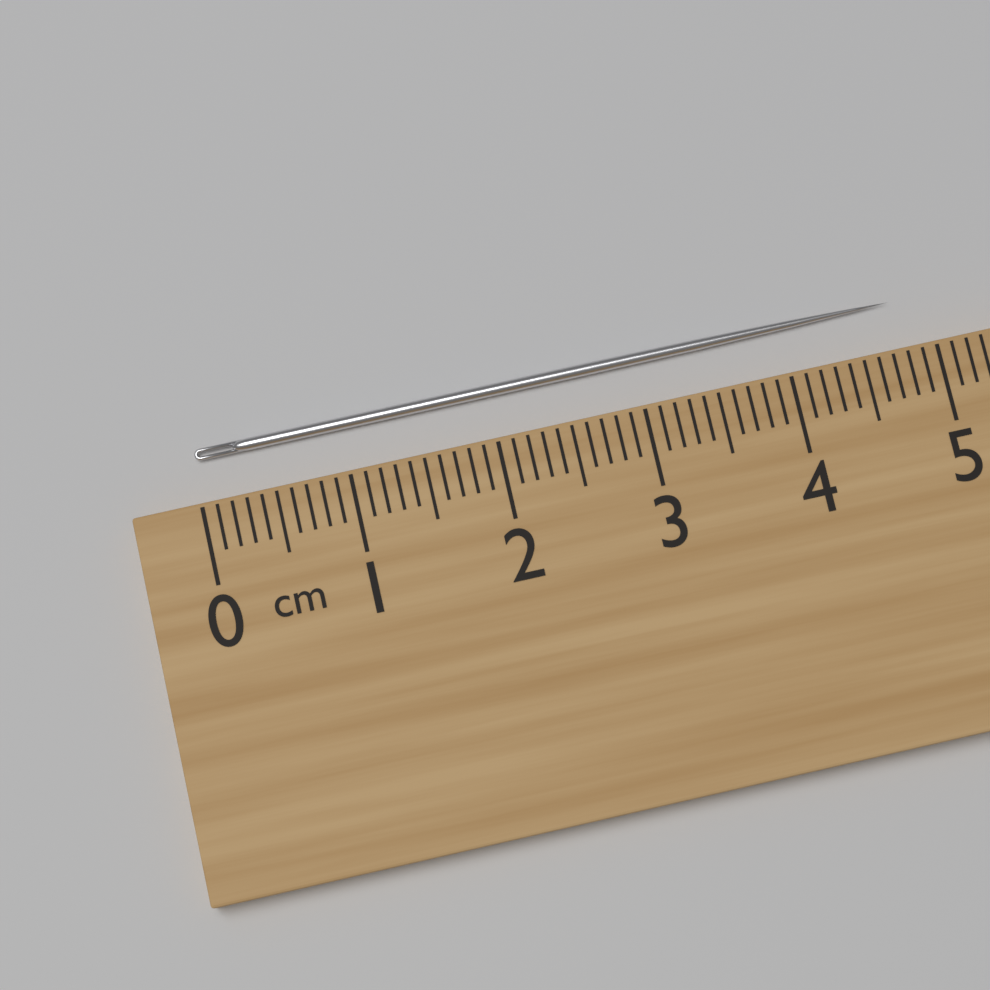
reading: 4.8 cm
